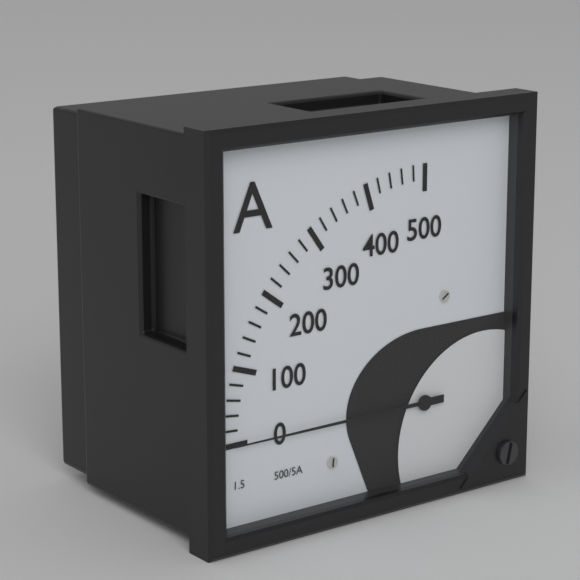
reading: 0 A
